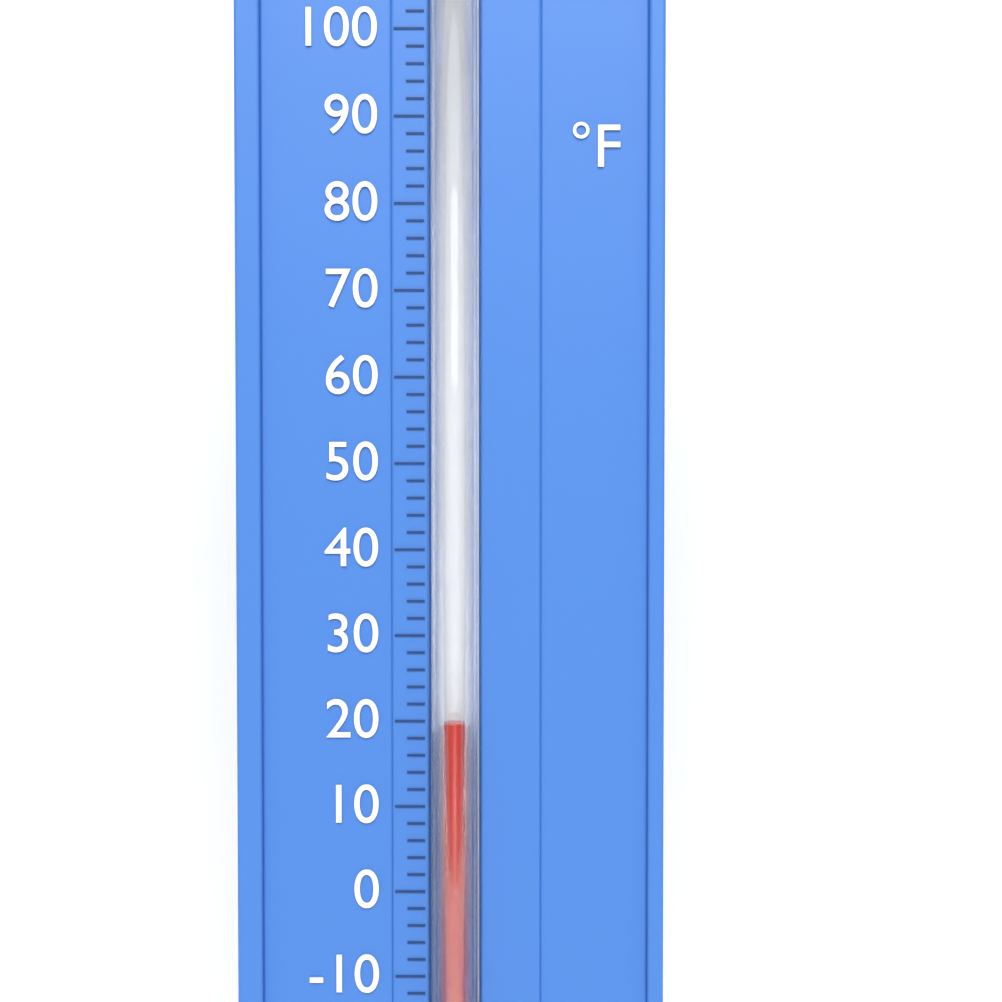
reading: 20 °F
